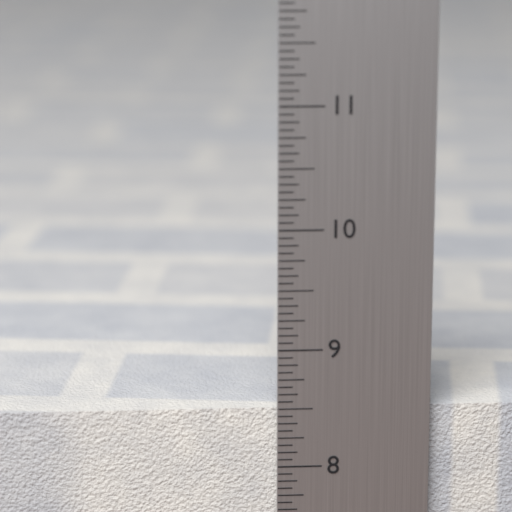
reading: 8.5000 in
